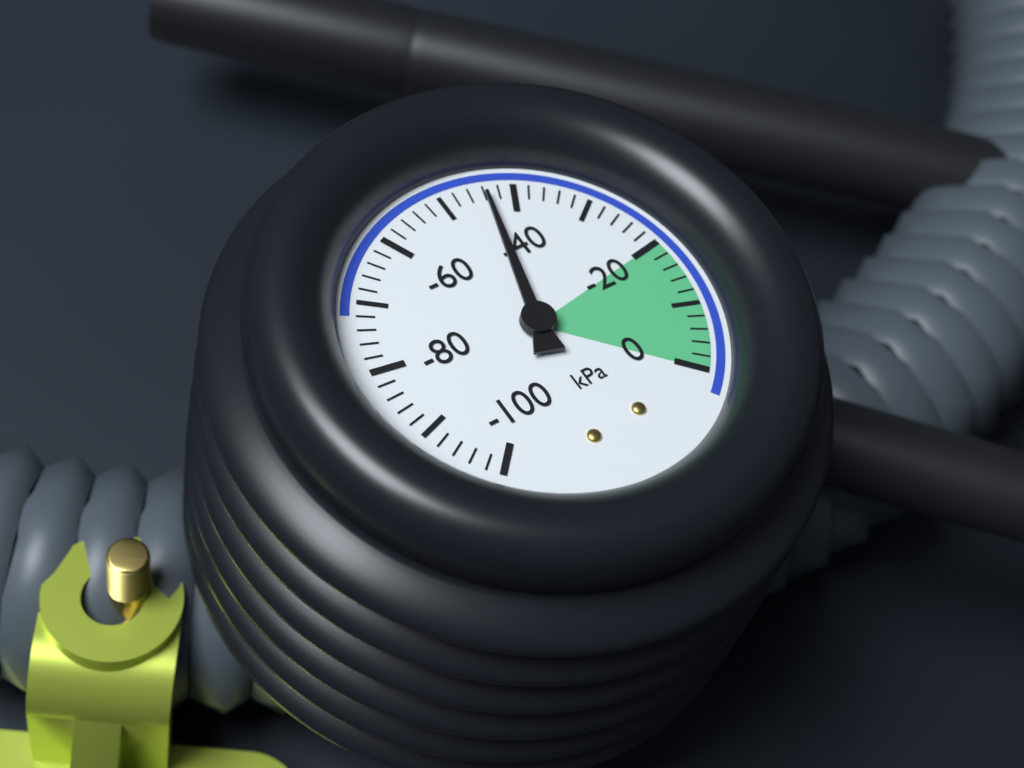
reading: -44 kPa
